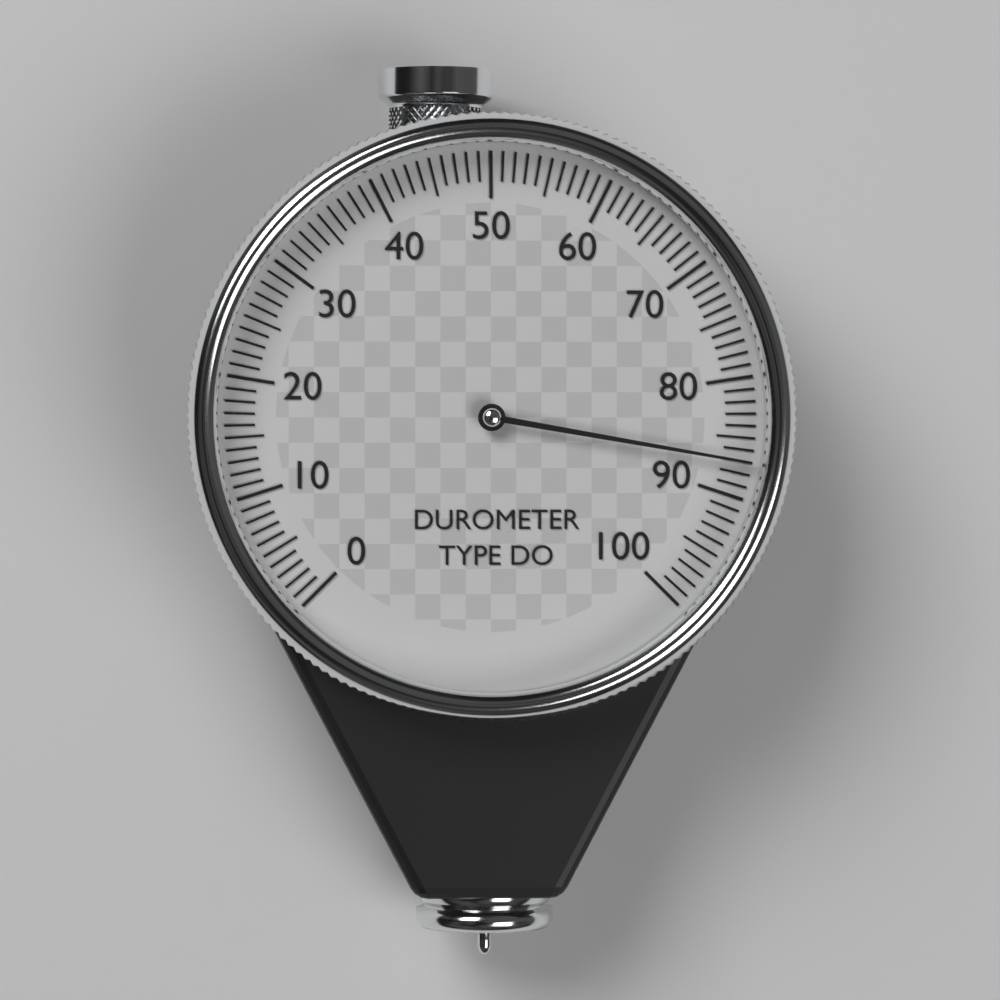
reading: 87 (no unit)
